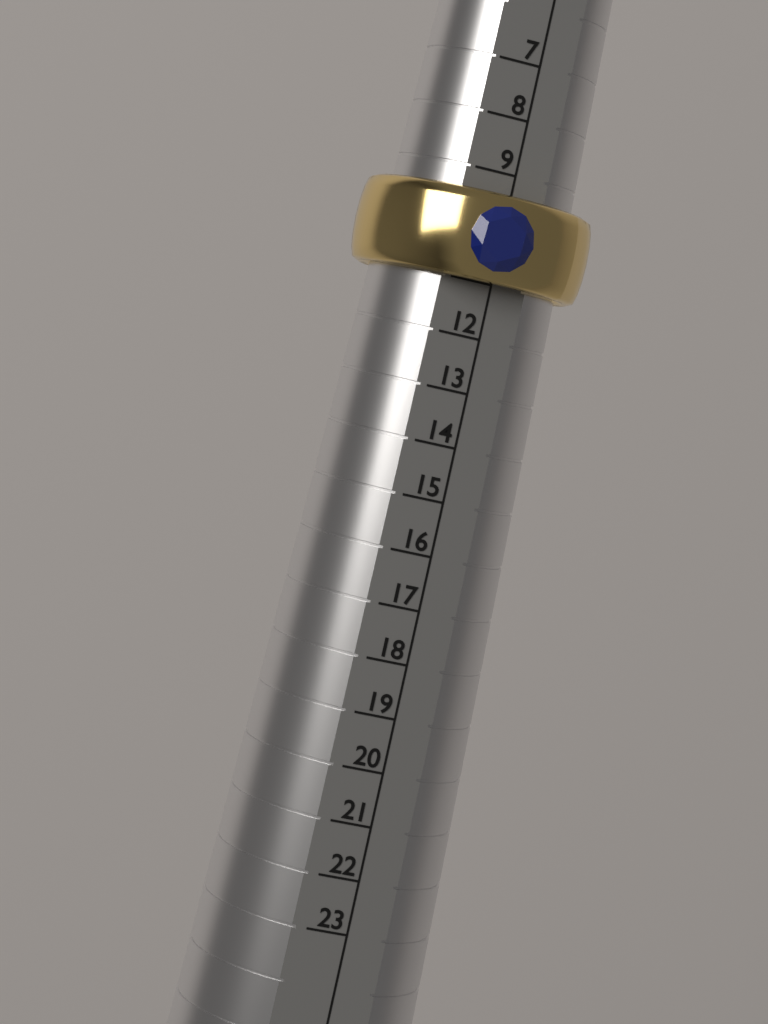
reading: 11 (no unit)
